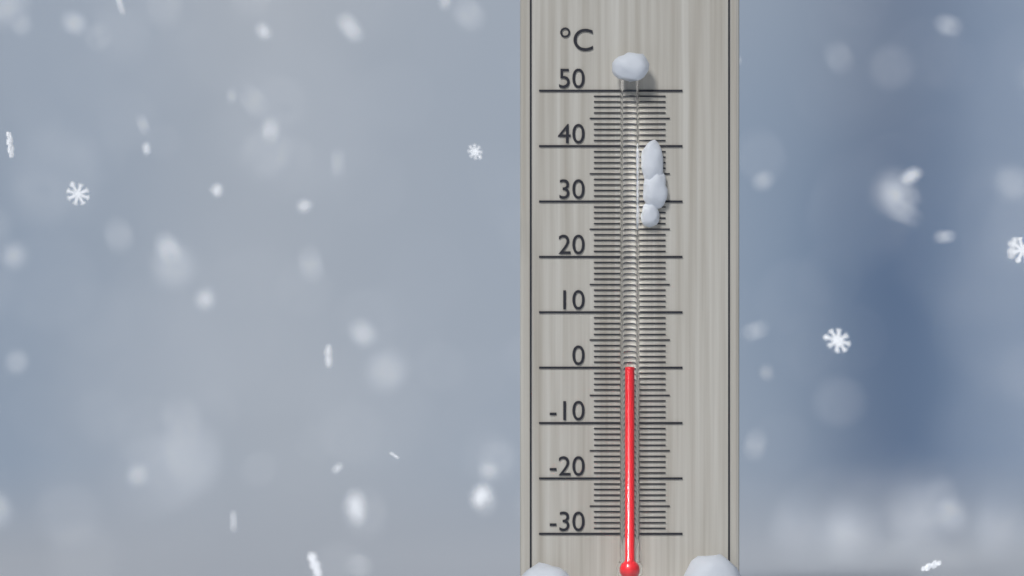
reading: 0 °C
